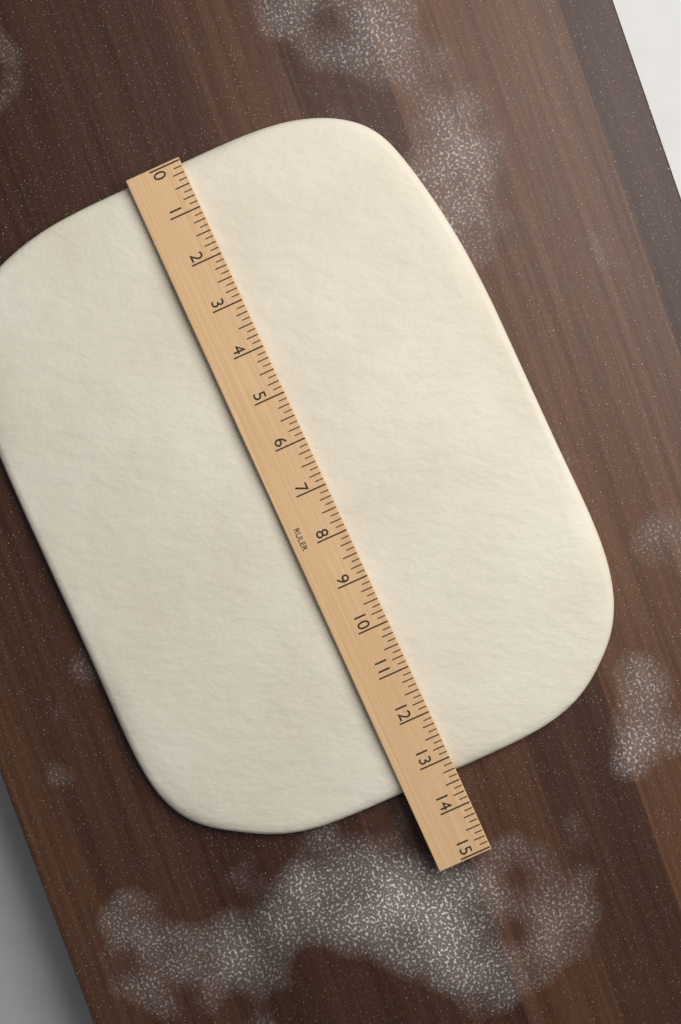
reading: 13.375 (no unit)
